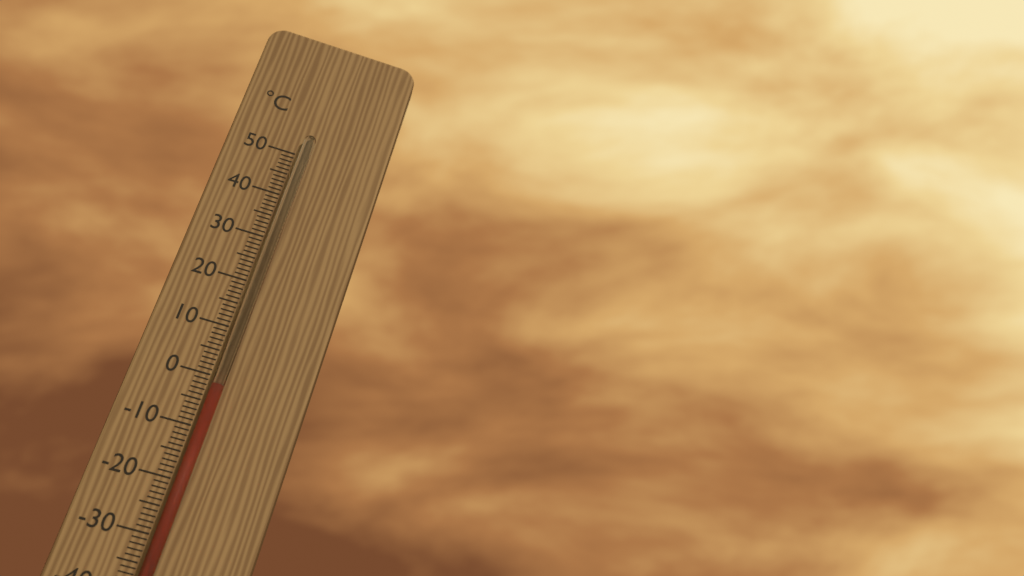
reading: -2 °C
